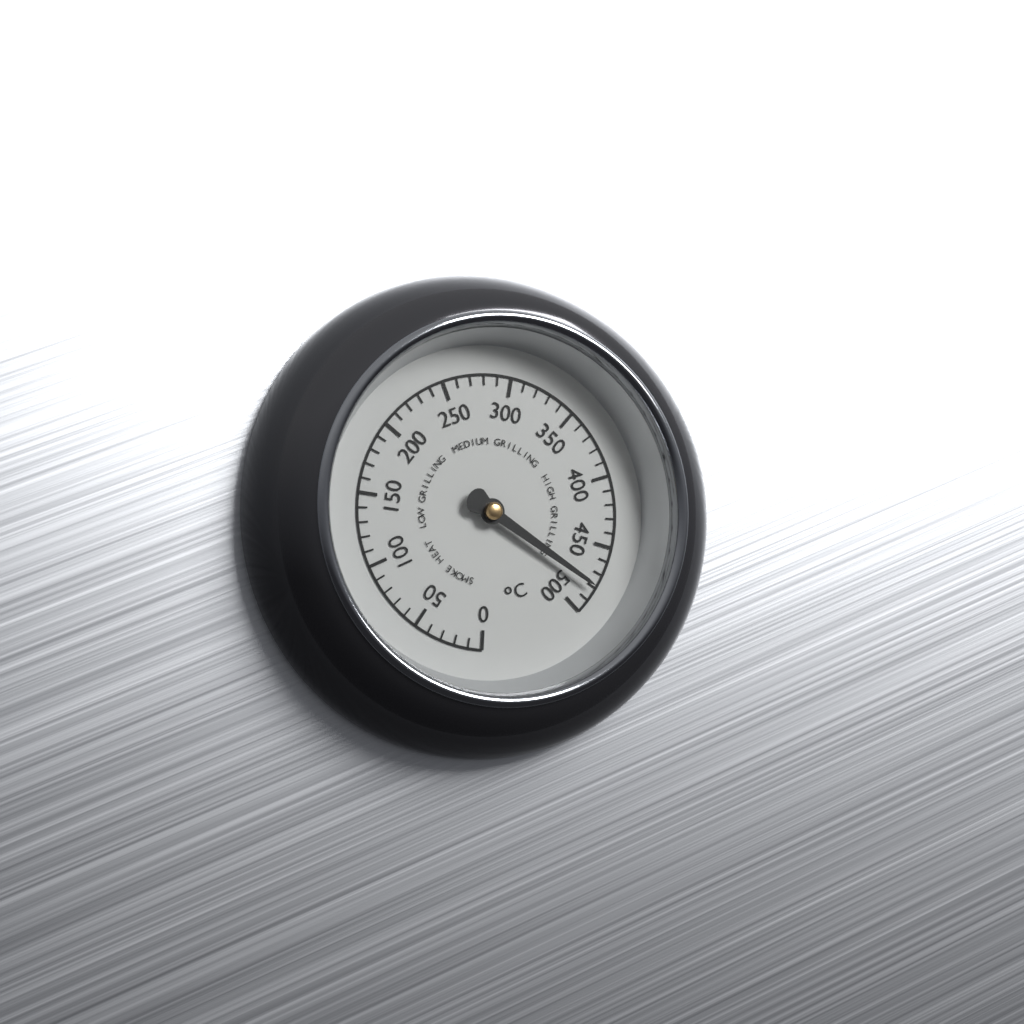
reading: 480 °C
